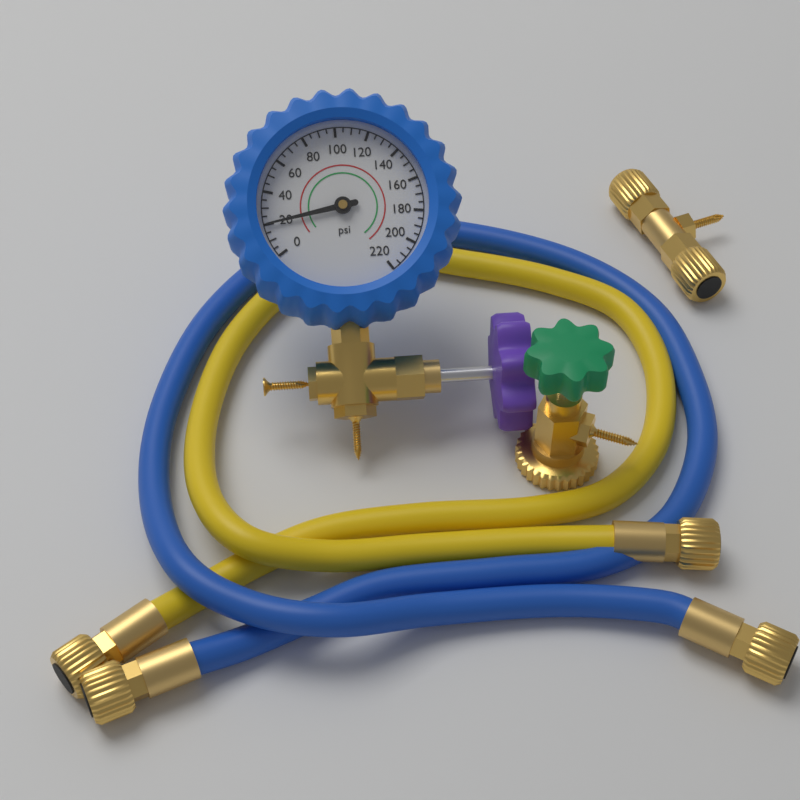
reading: 20 psi
